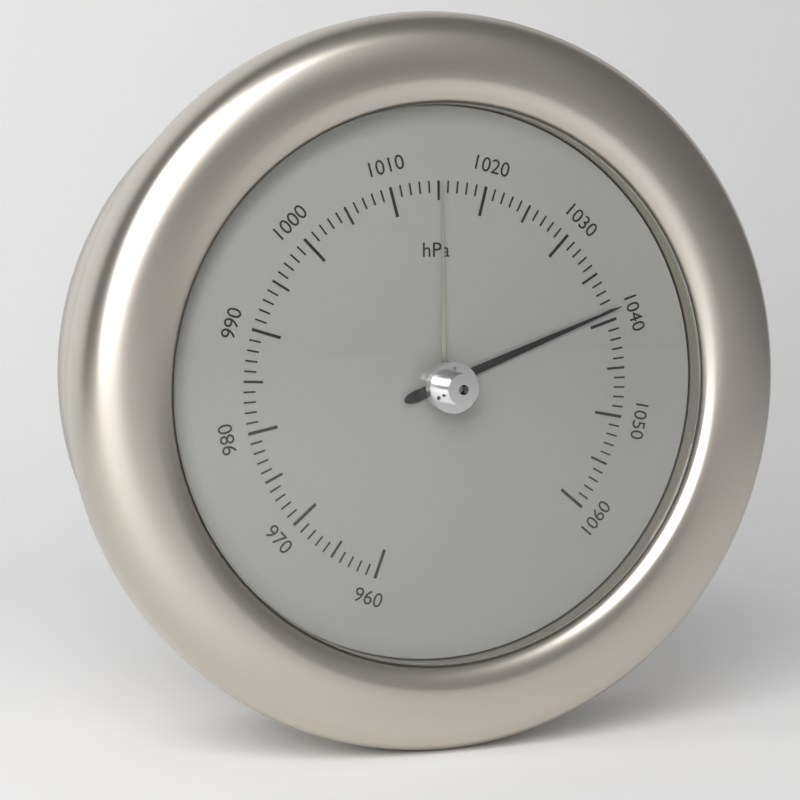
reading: 1039 hPa
